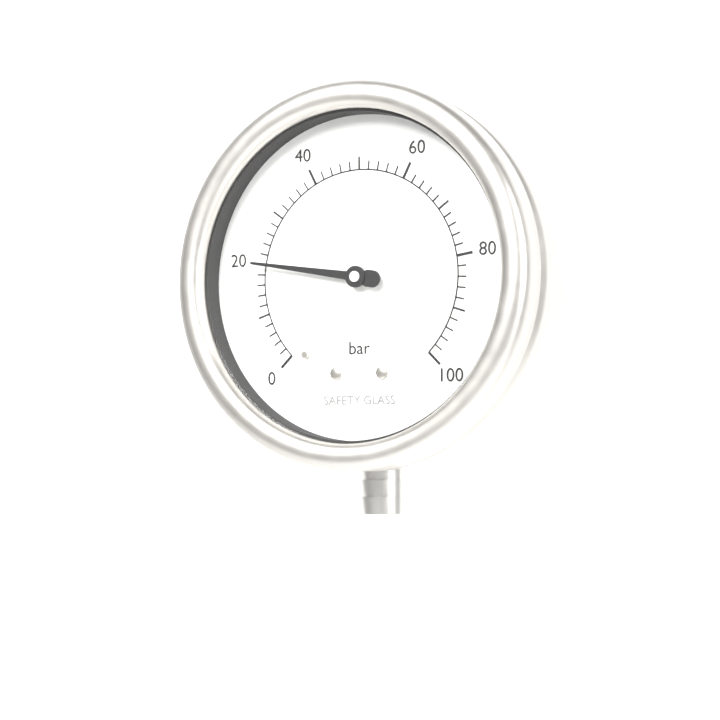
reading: 20 bar
